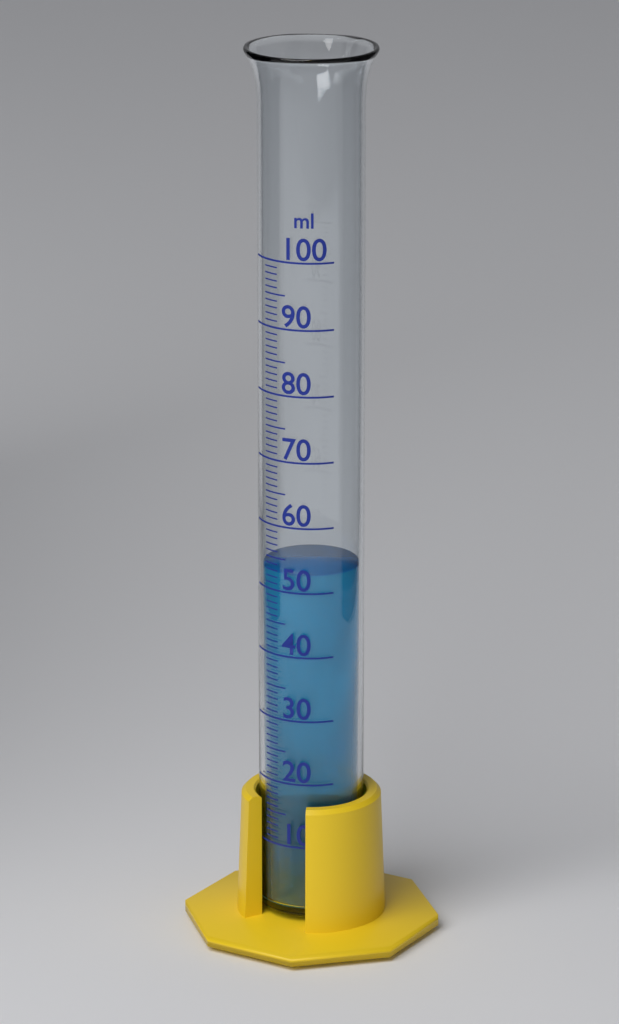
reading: 53 ml
